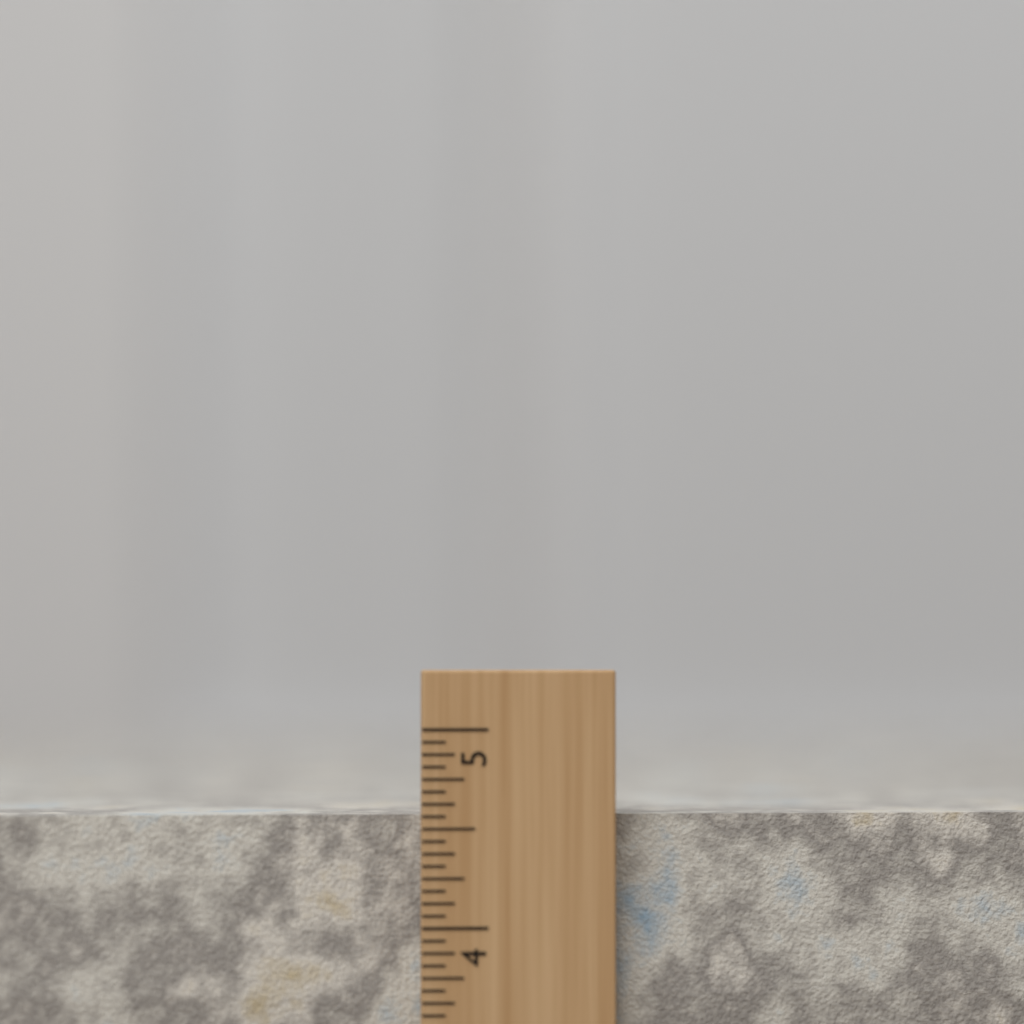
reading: 4.5625 inch
